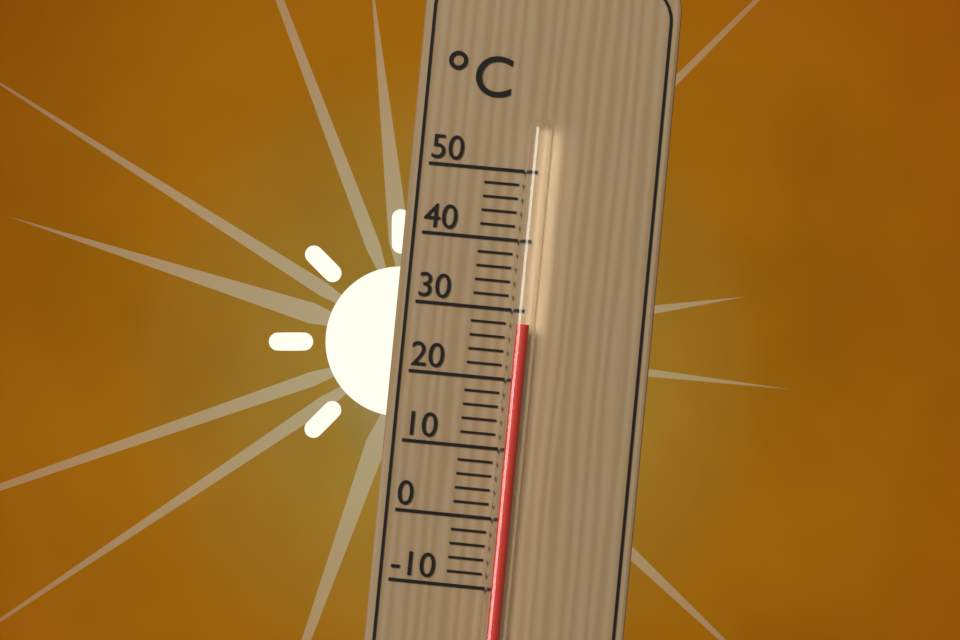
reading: 28 °C
